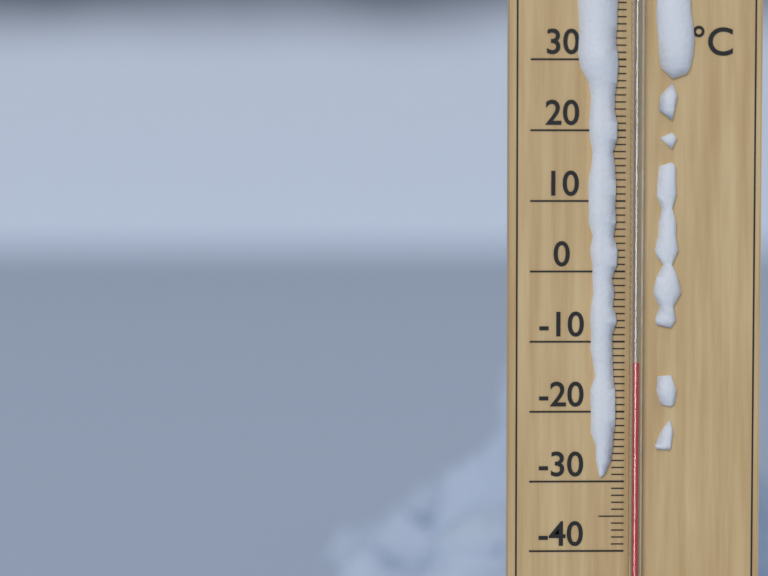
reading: -13 °C
